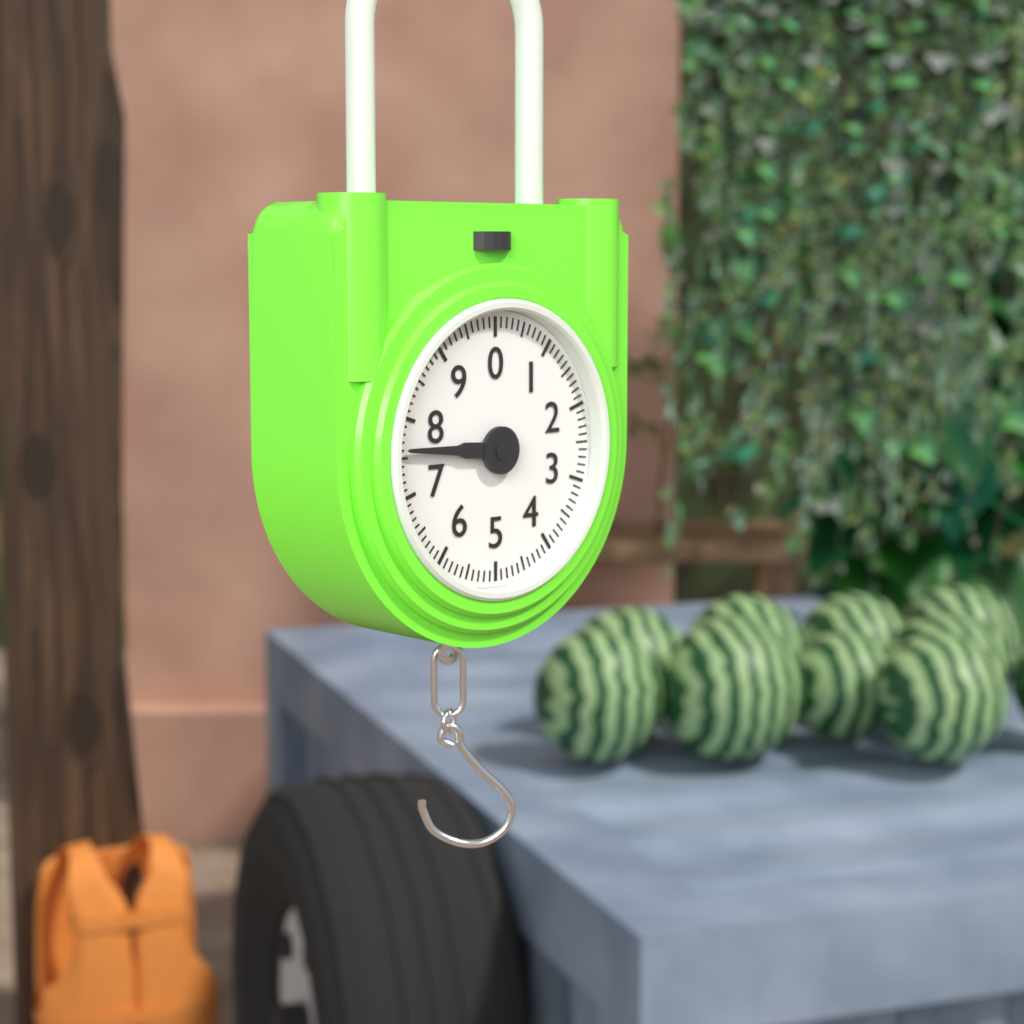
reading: 7.6 (no unit)
